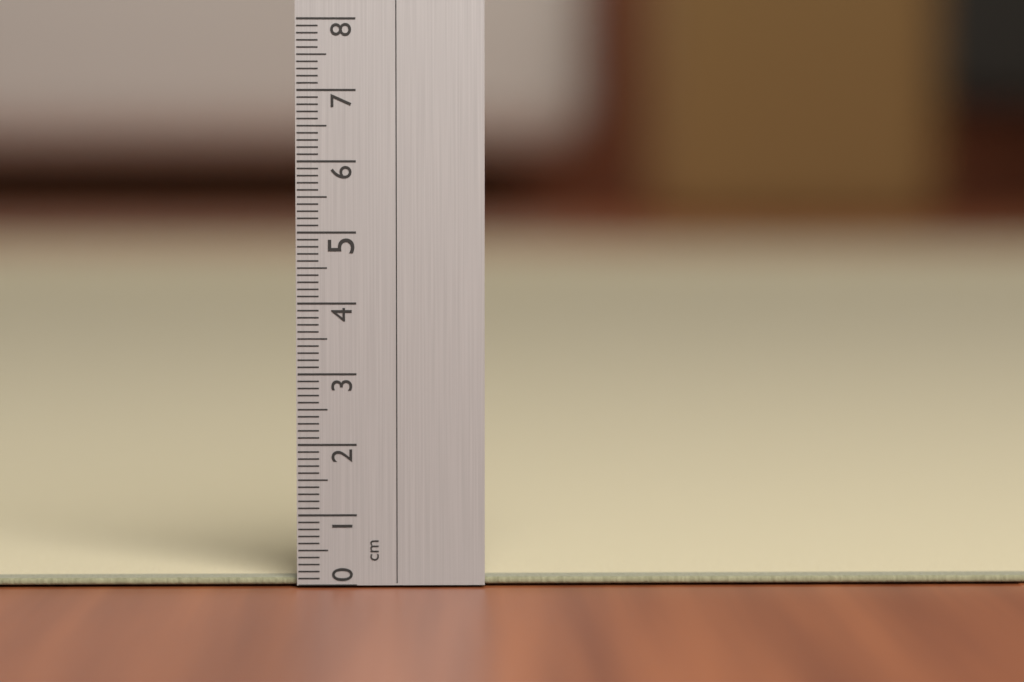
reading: 0.1 cm
